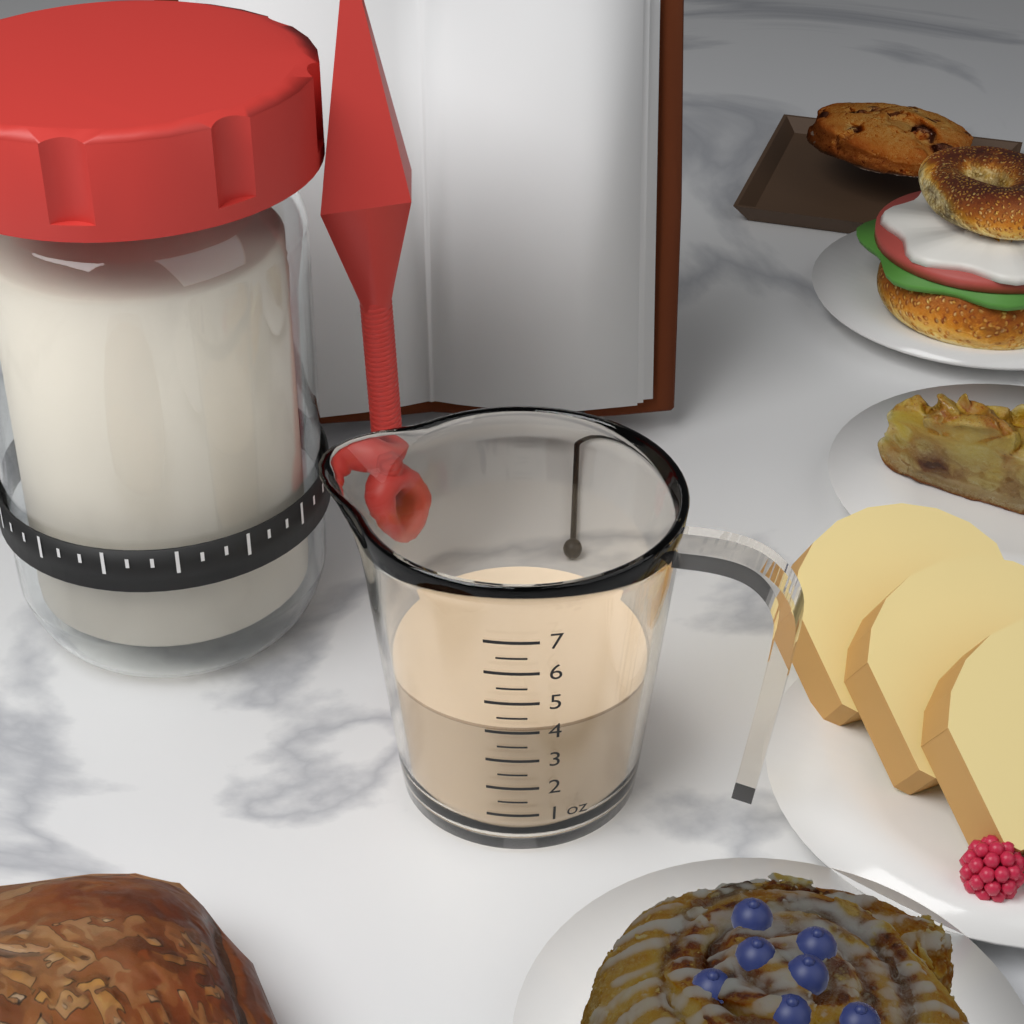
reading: 4.0 oz
